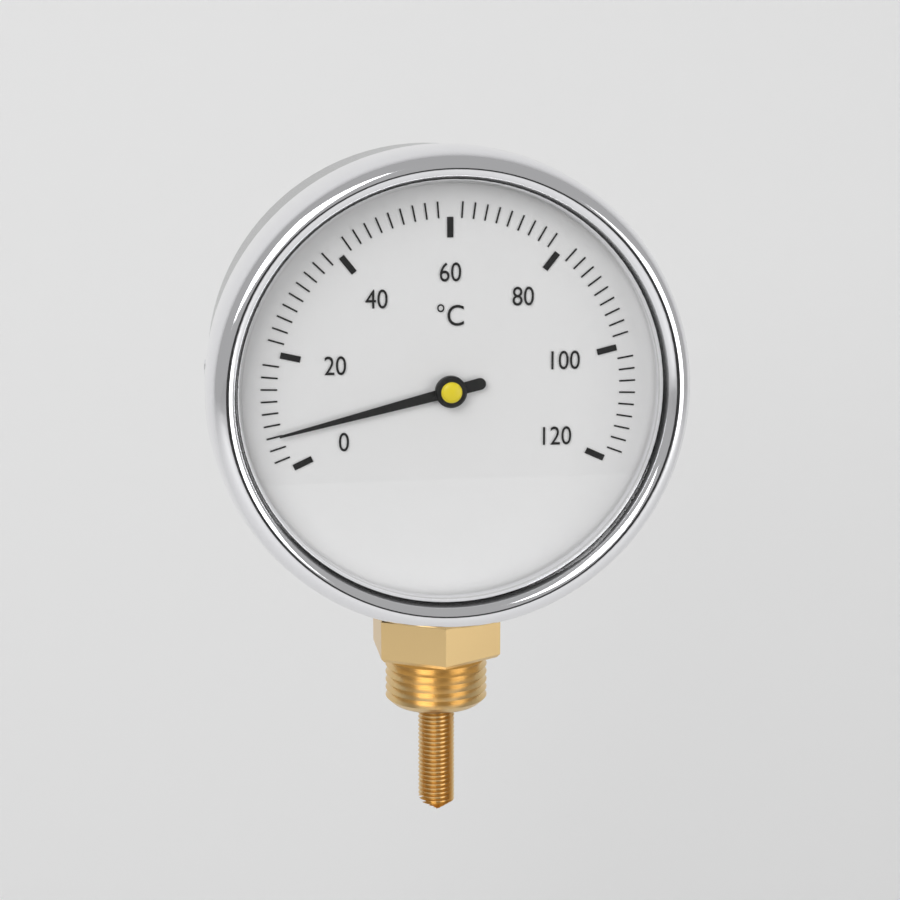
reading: 6 °C
